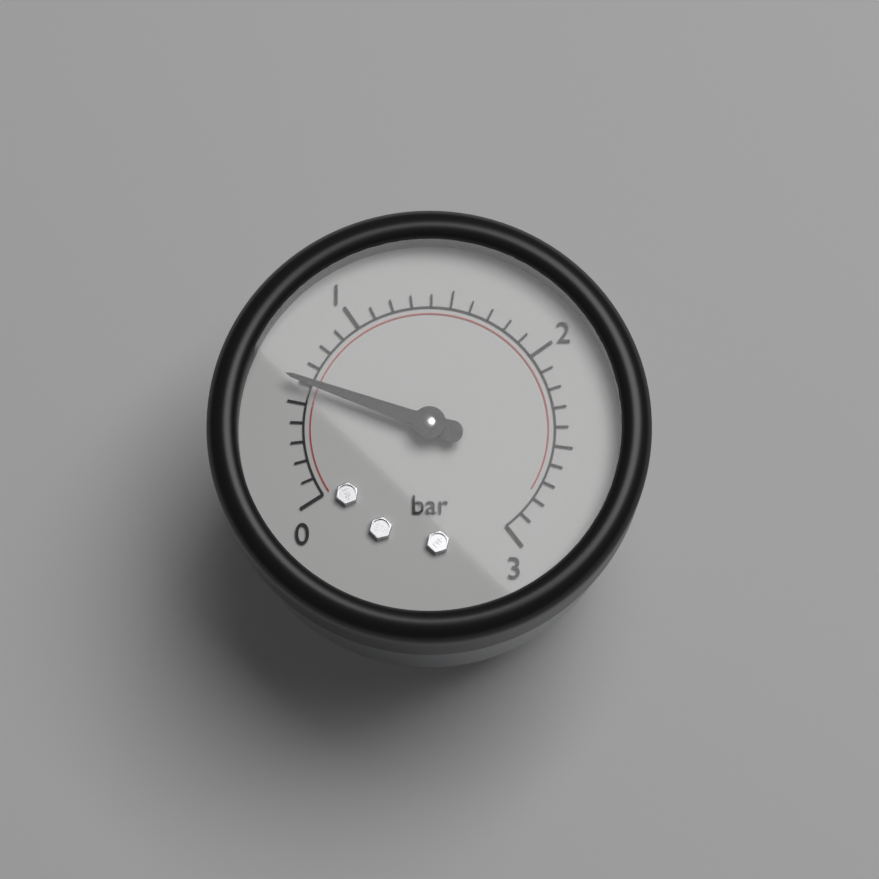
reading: 0.6 bar
